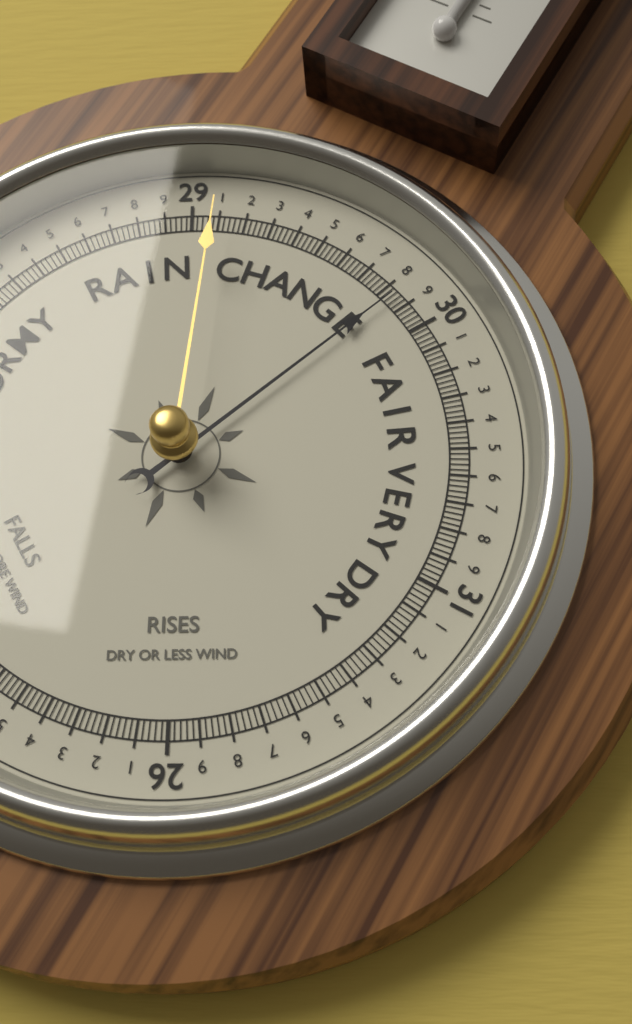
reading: 29.84 (no unit)
